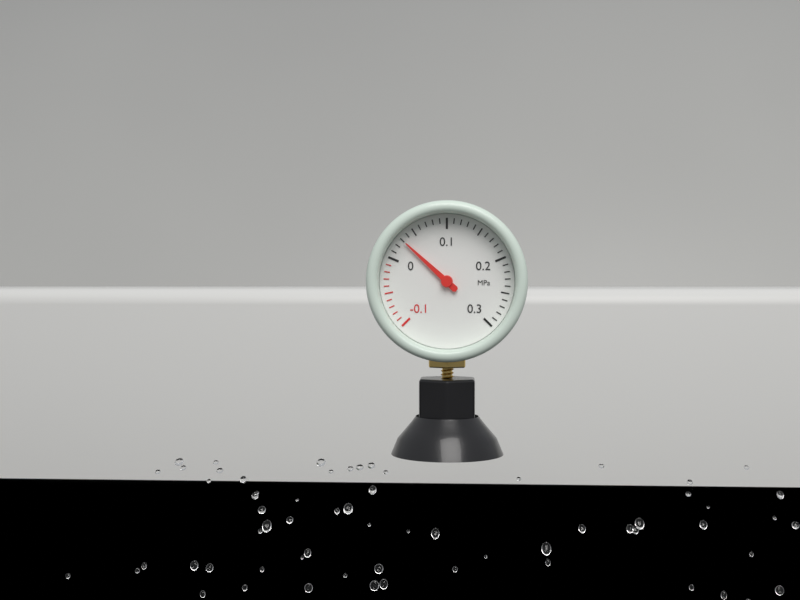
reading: 0.03 MPa
